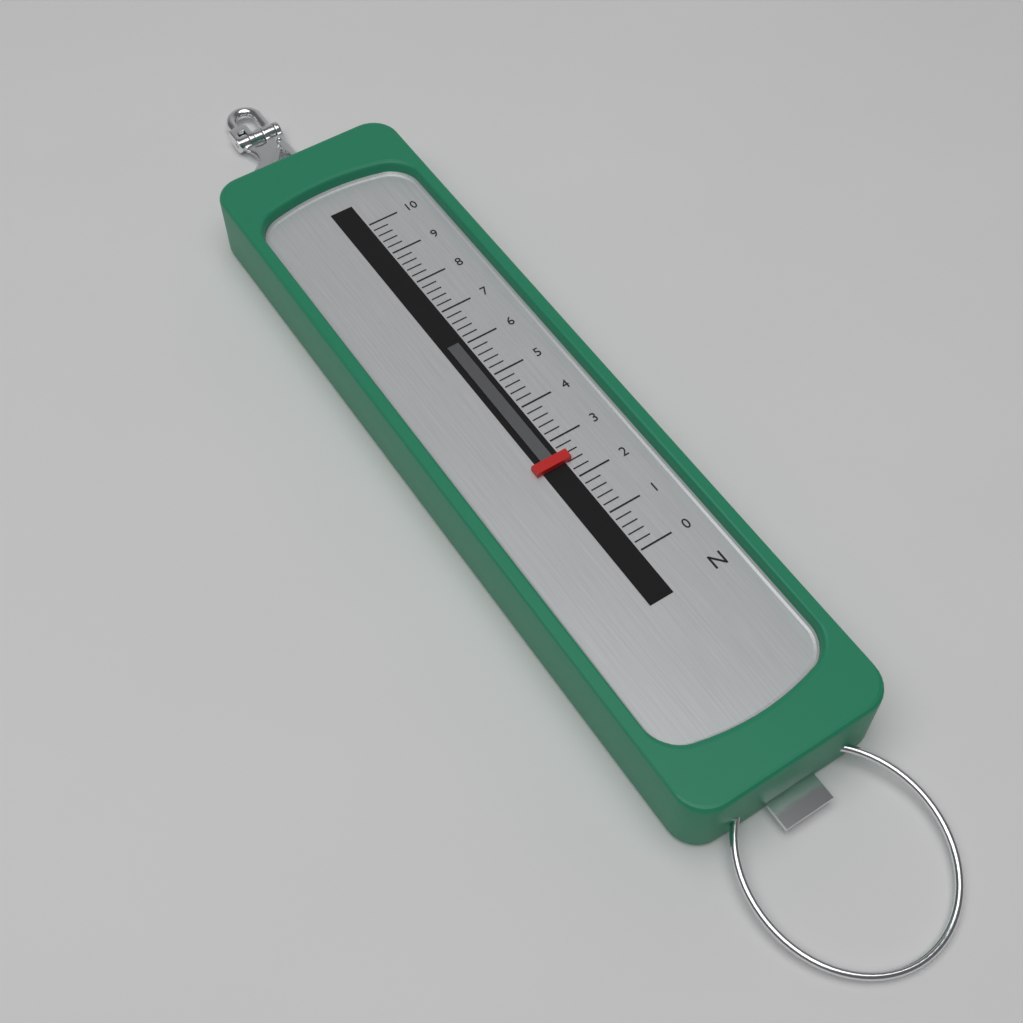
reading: 2.4 N
